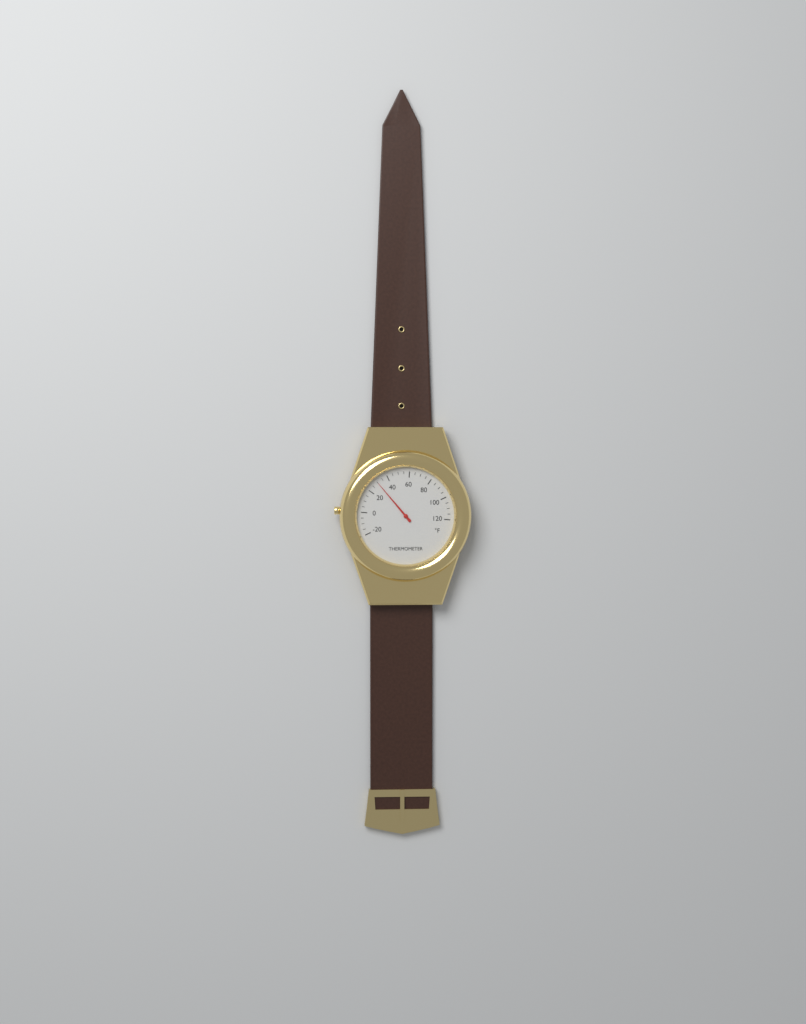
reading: 30 °F
